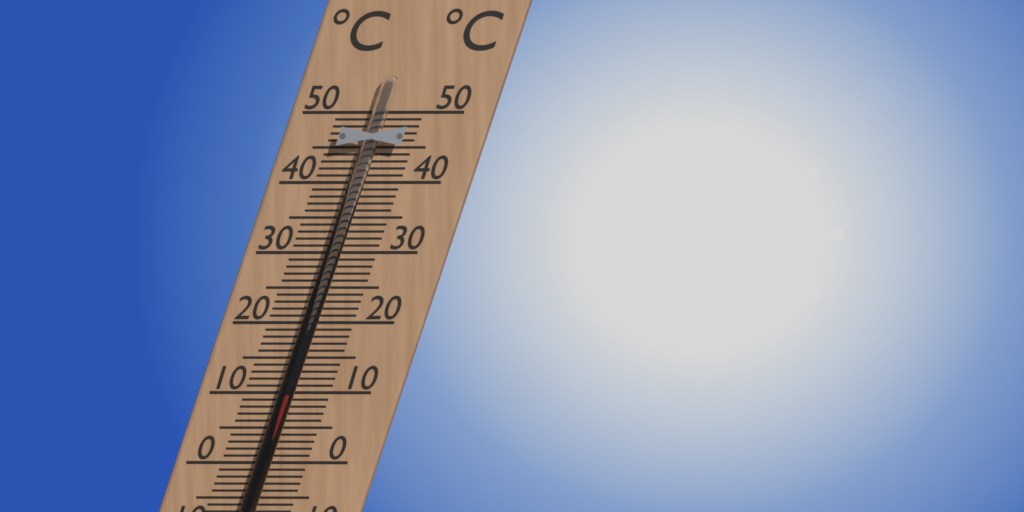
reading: 10 °C
